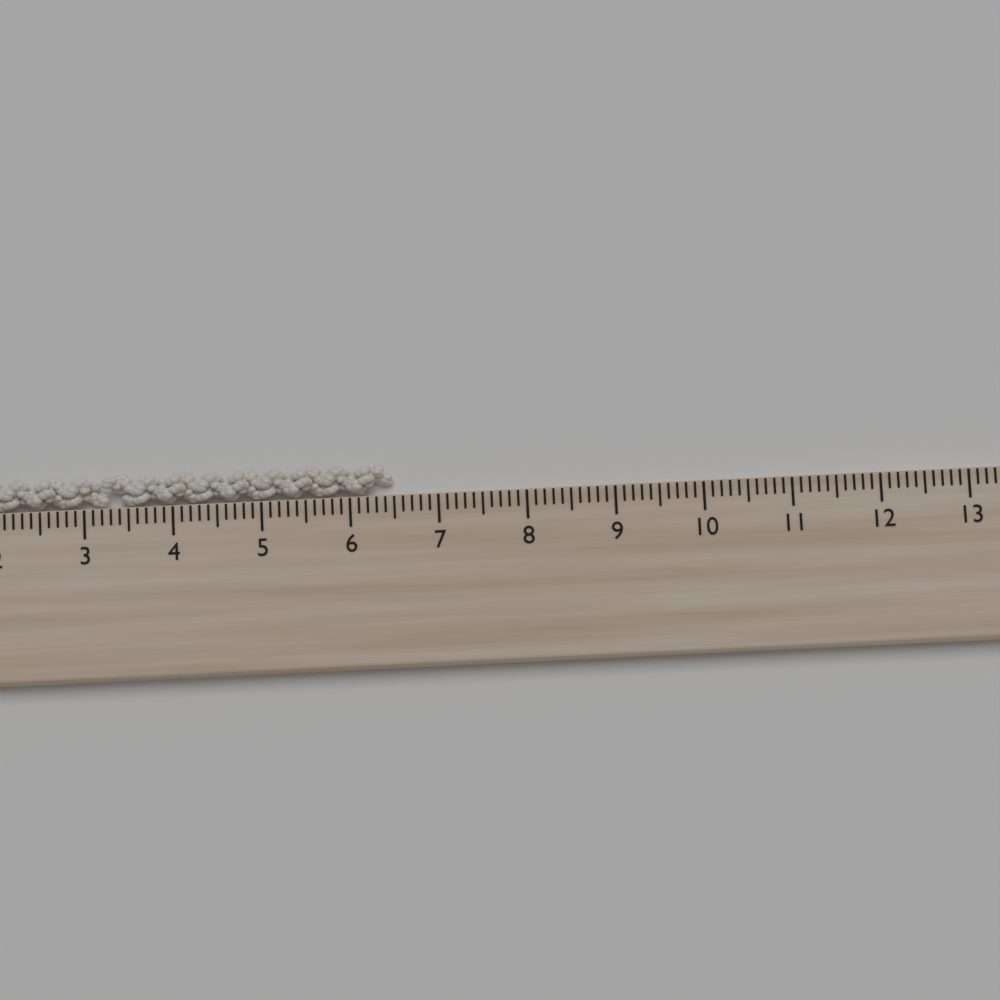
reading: 6.5 cm
